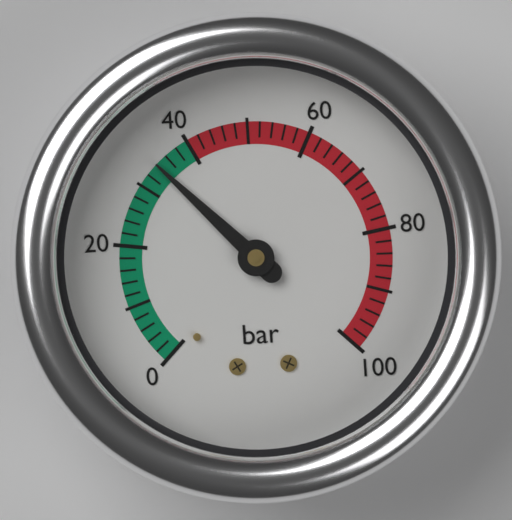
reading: 34 bar
